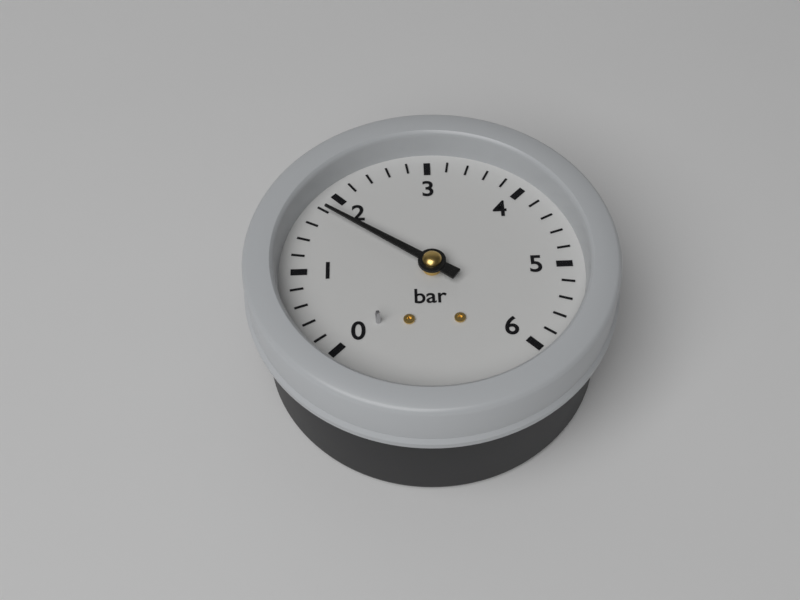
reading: 1.8 bar
